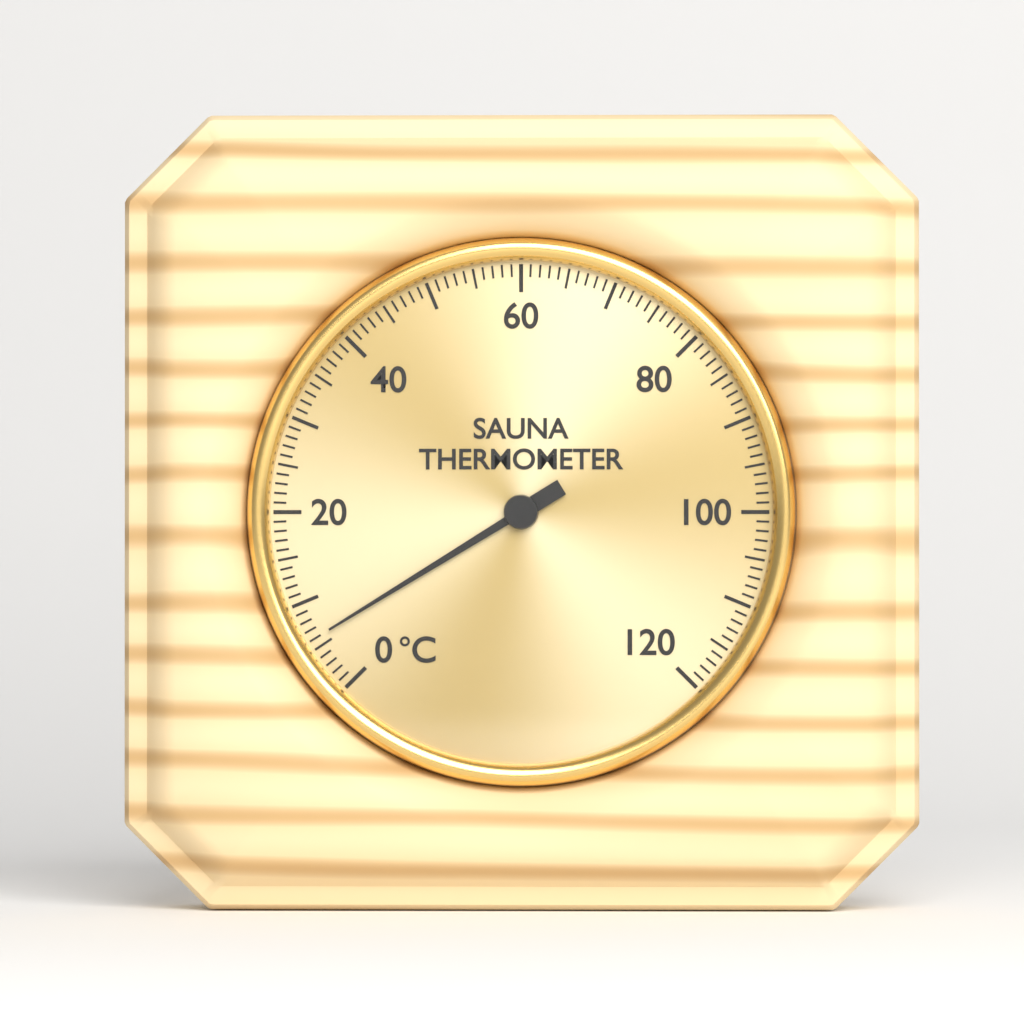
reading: 6 °C
